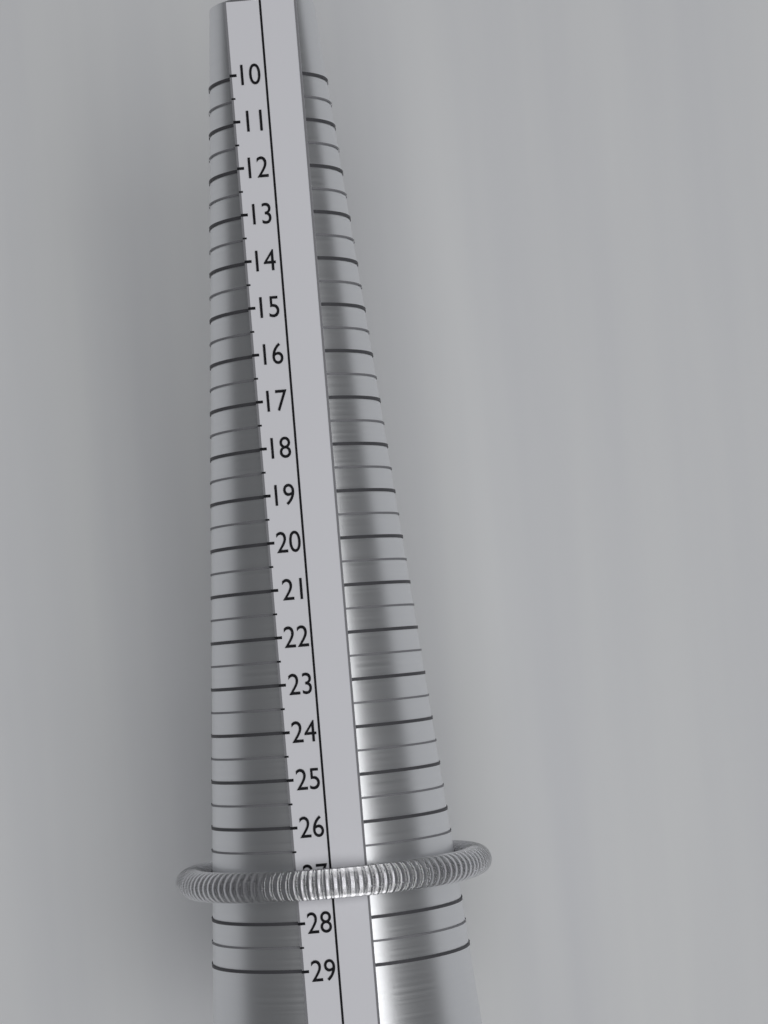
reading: 27.5 (no unit)
